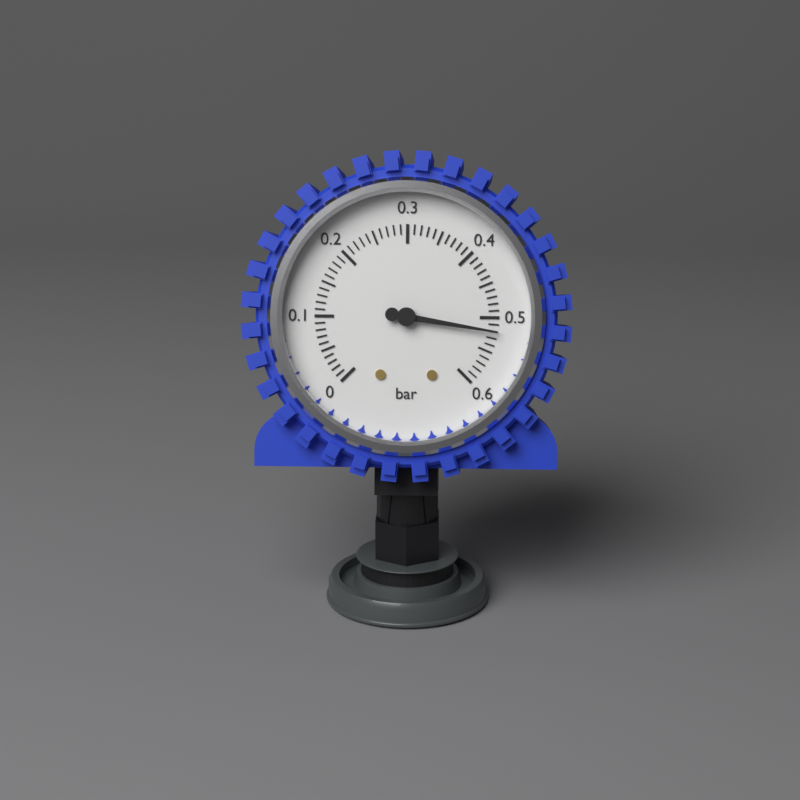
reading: 0.52 bar
